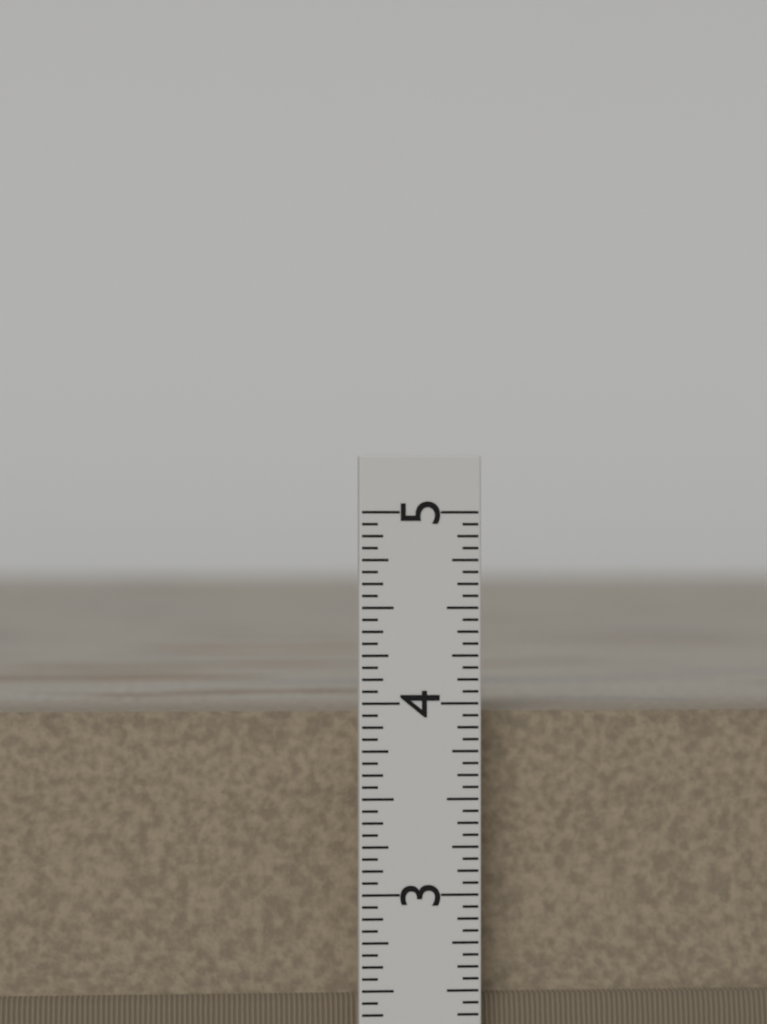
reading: 3.9375 in
